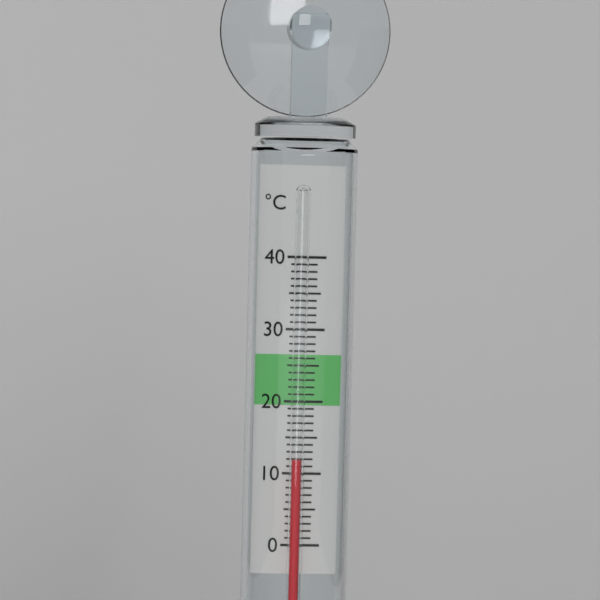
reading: 12 °C
